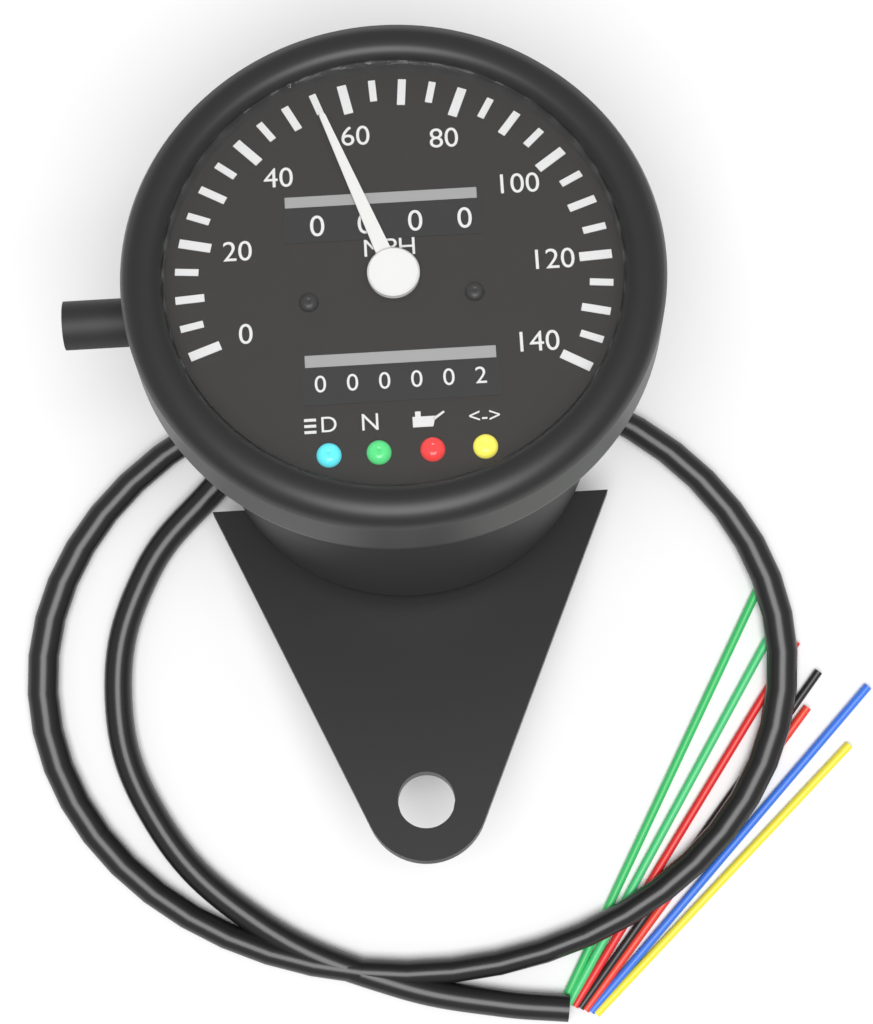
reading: 55 MPH
